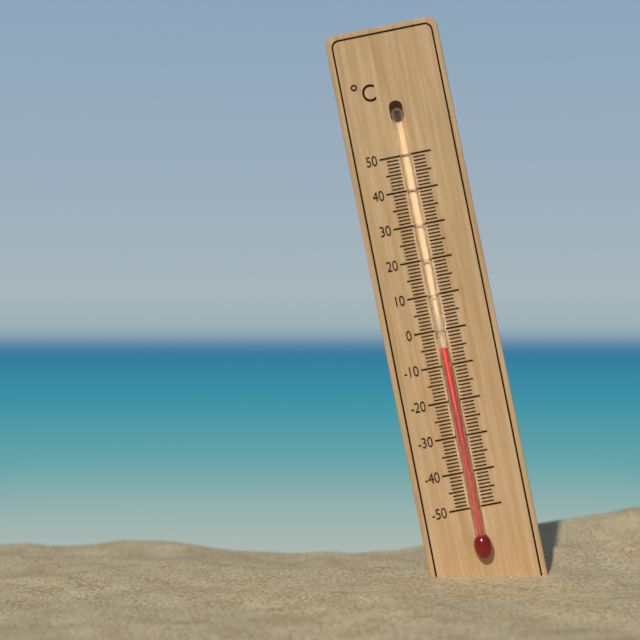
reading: -5 °C
